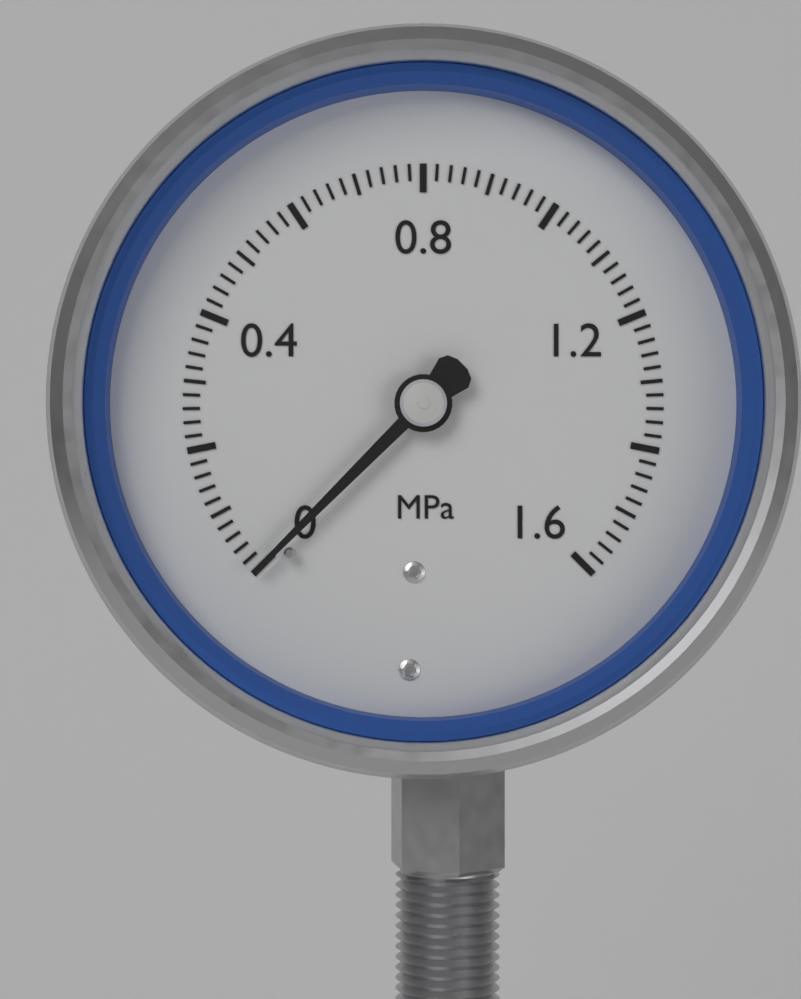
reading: 0.00 MPa
